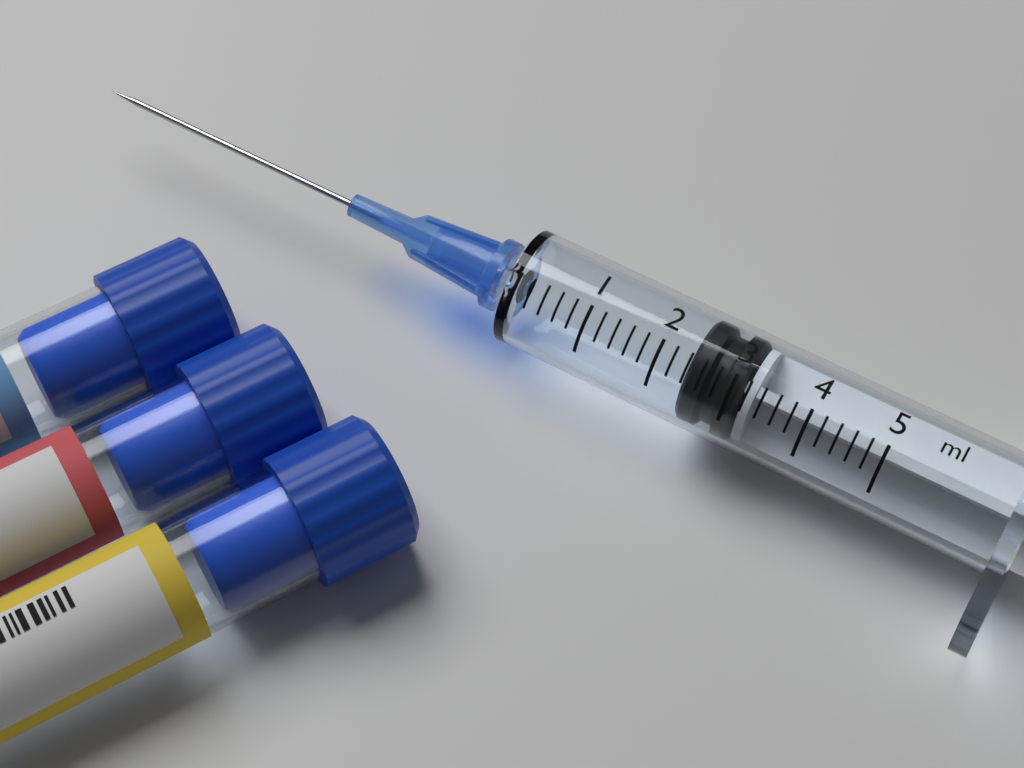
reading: 2.4 ml
